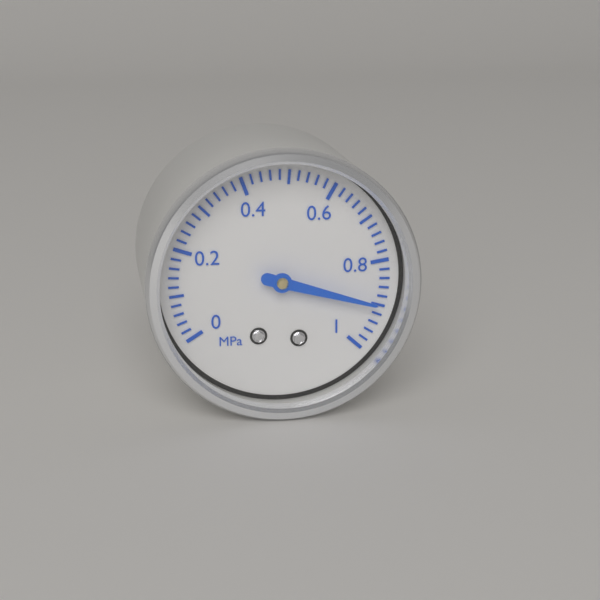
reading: 0.90 MPa
